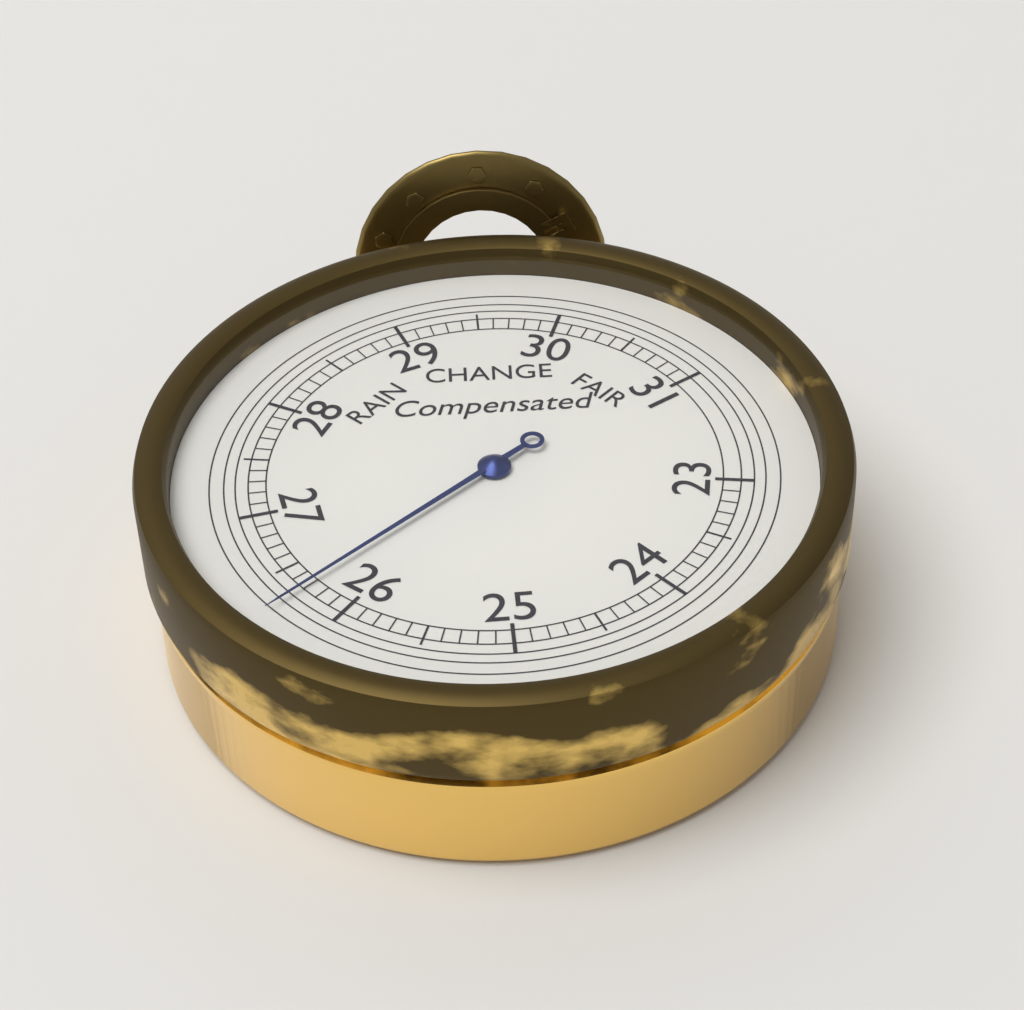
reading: 26.3 inHg
